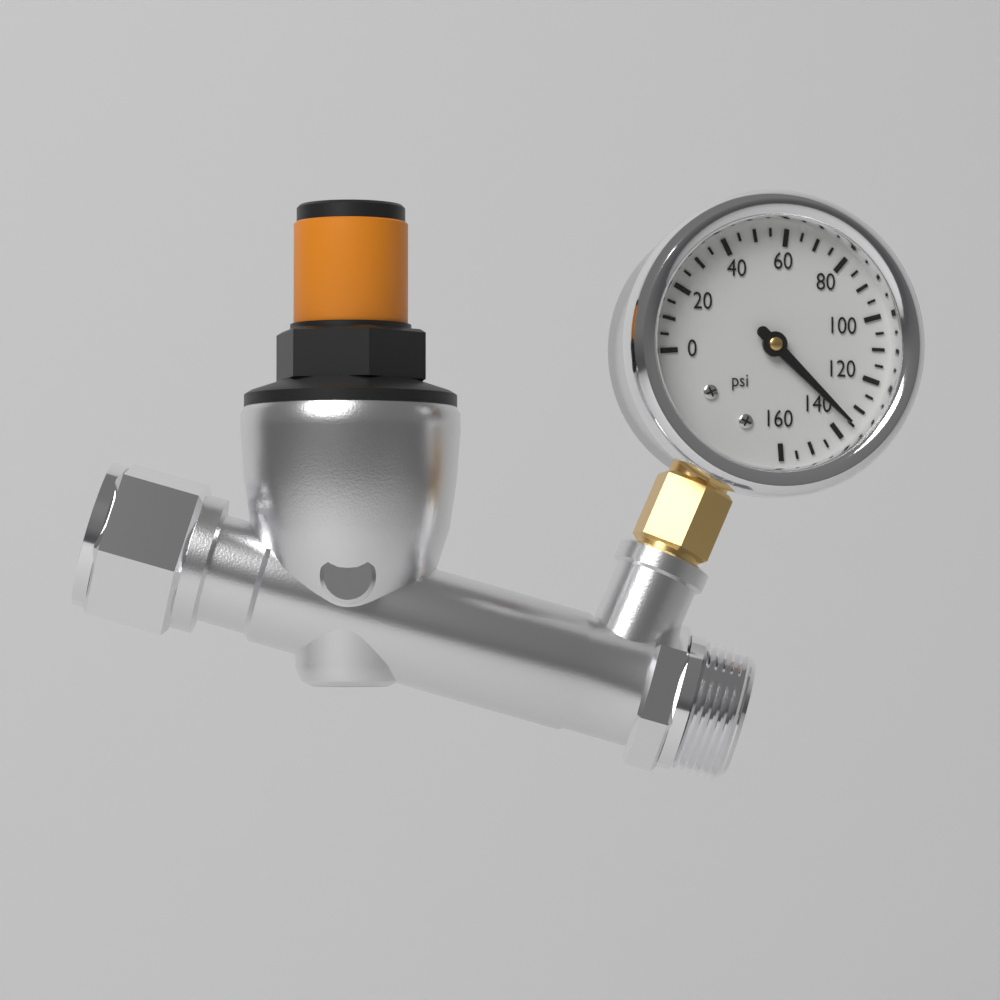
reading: 135 psi
